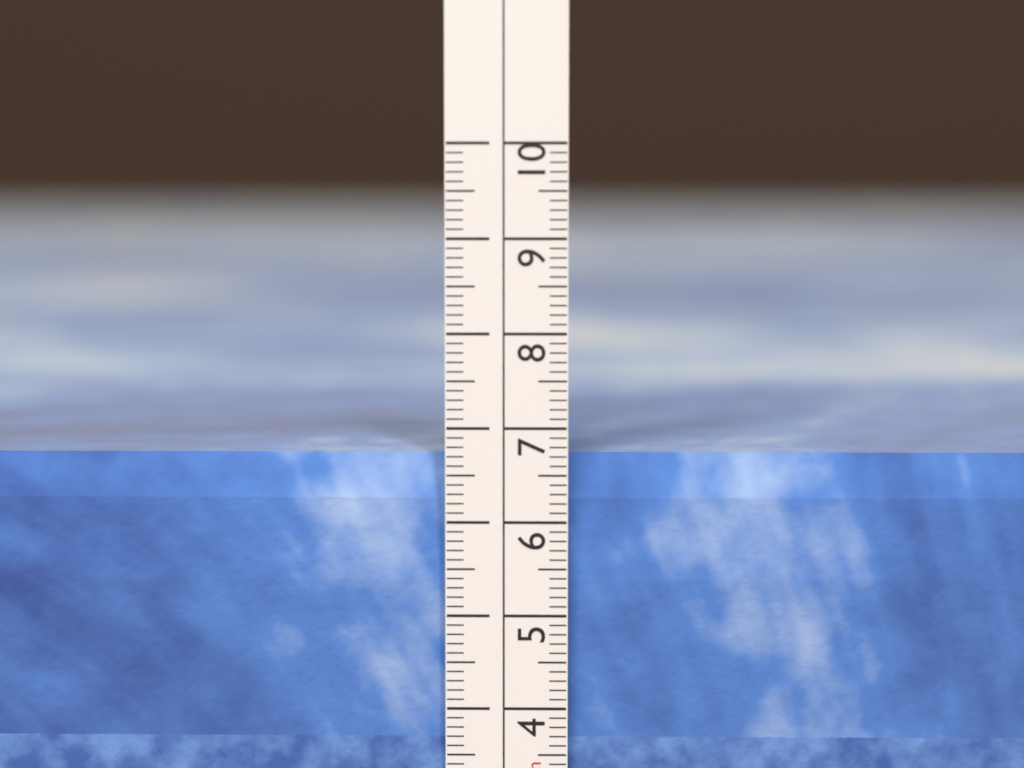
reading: 6.7 cm
